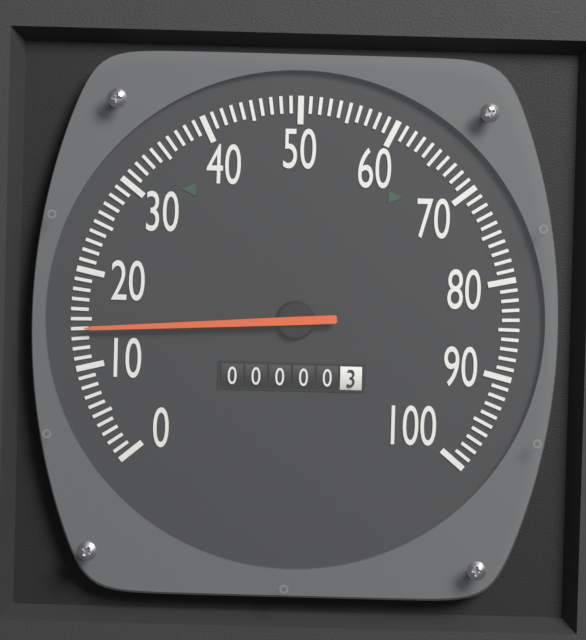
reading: 14 (no unit)
